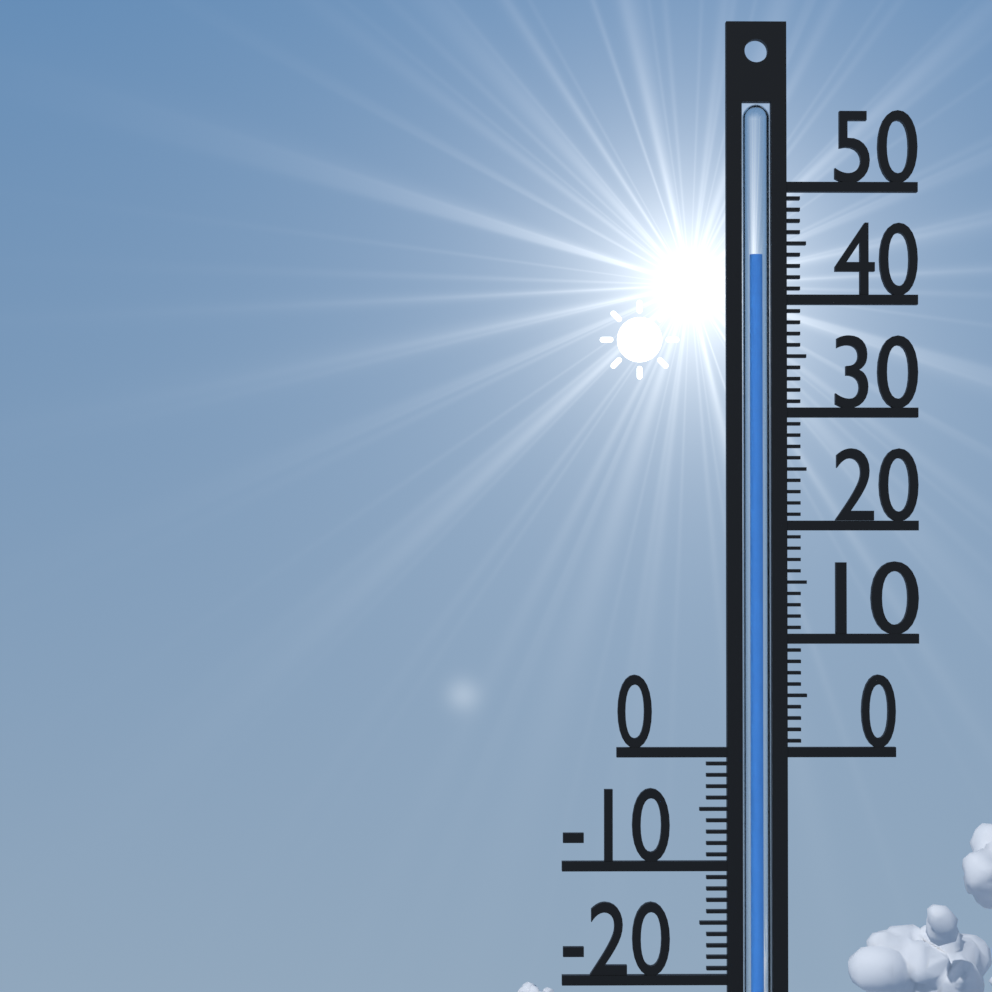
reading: 44 °C
